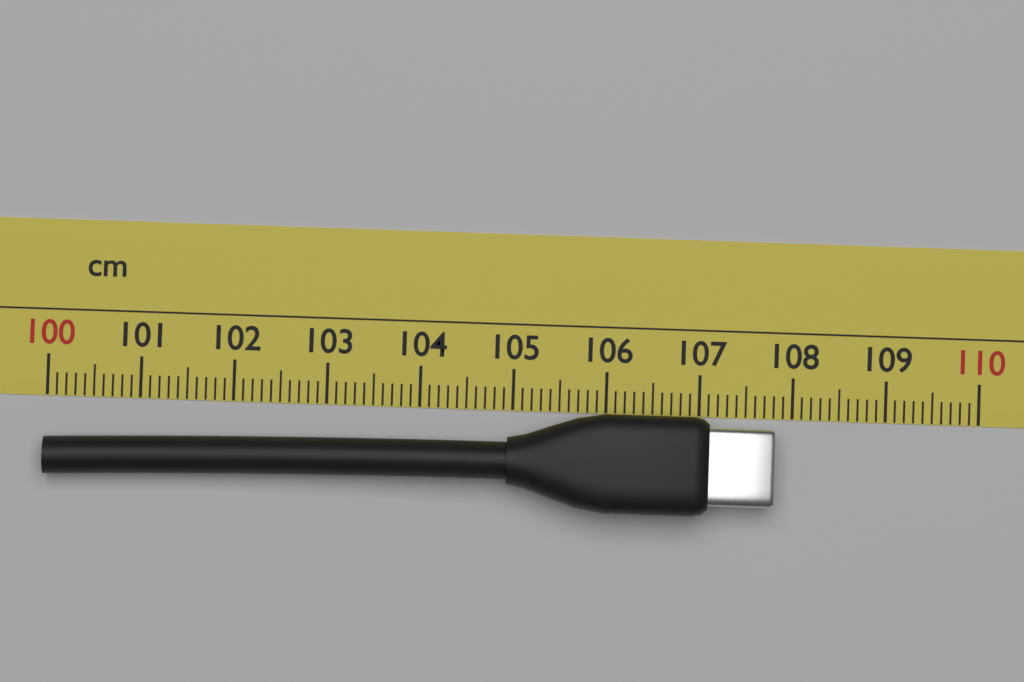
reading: 107.8 cm
